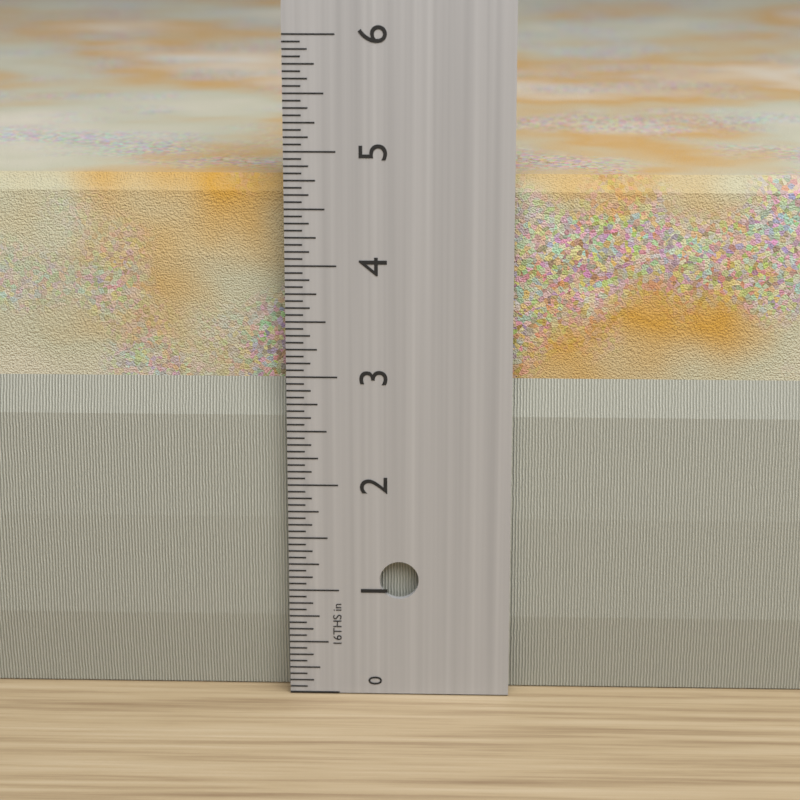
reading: 4.7500 in
